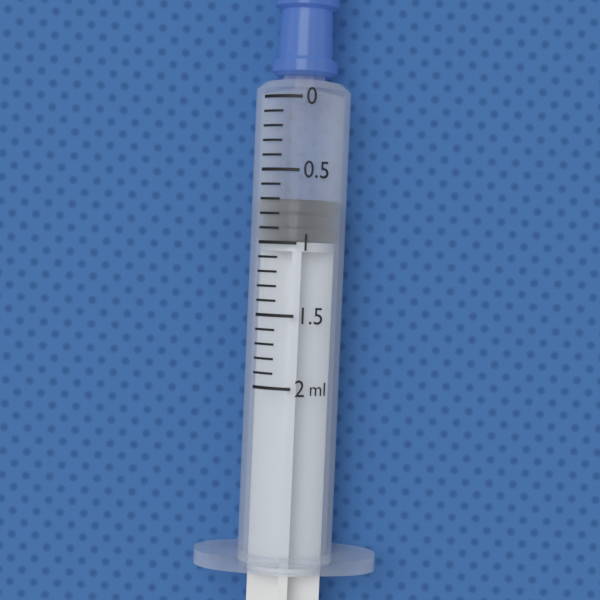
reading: 0.7 ml
